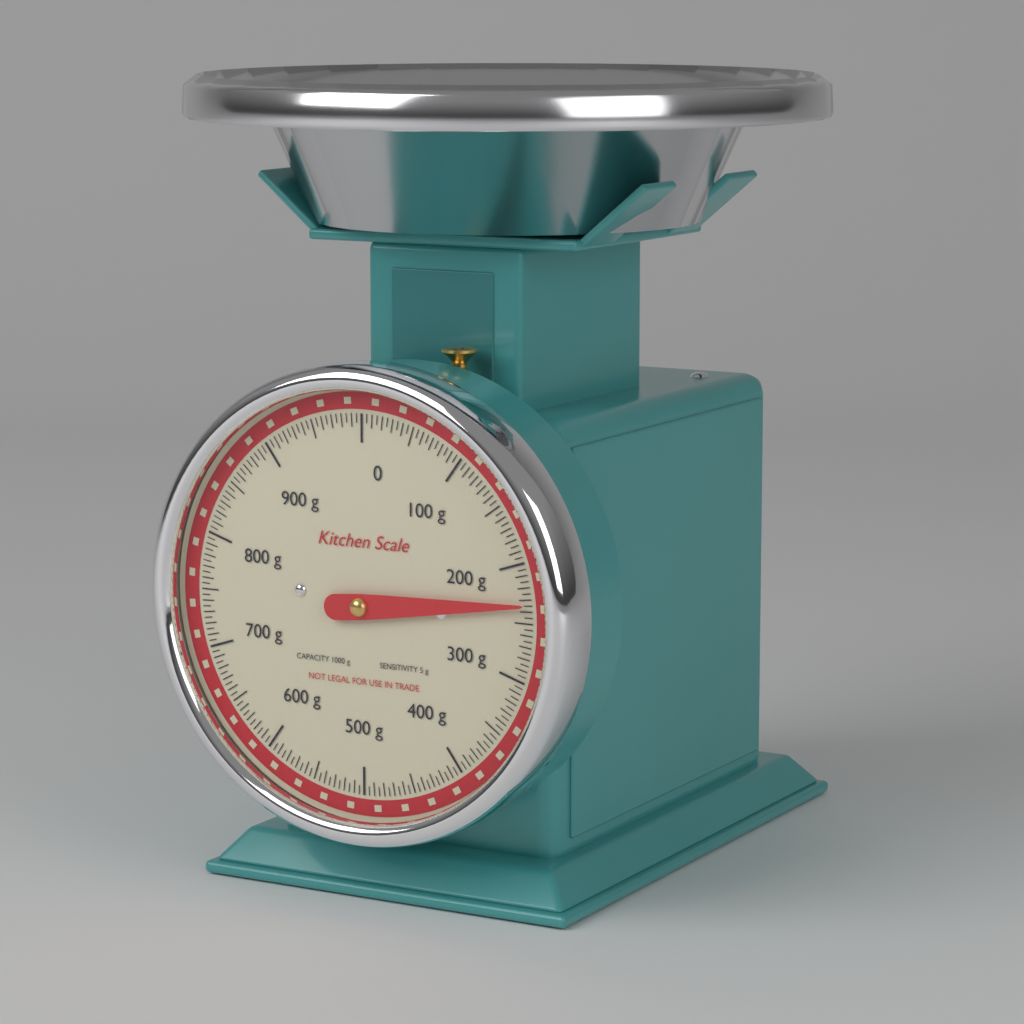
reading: 235 g
